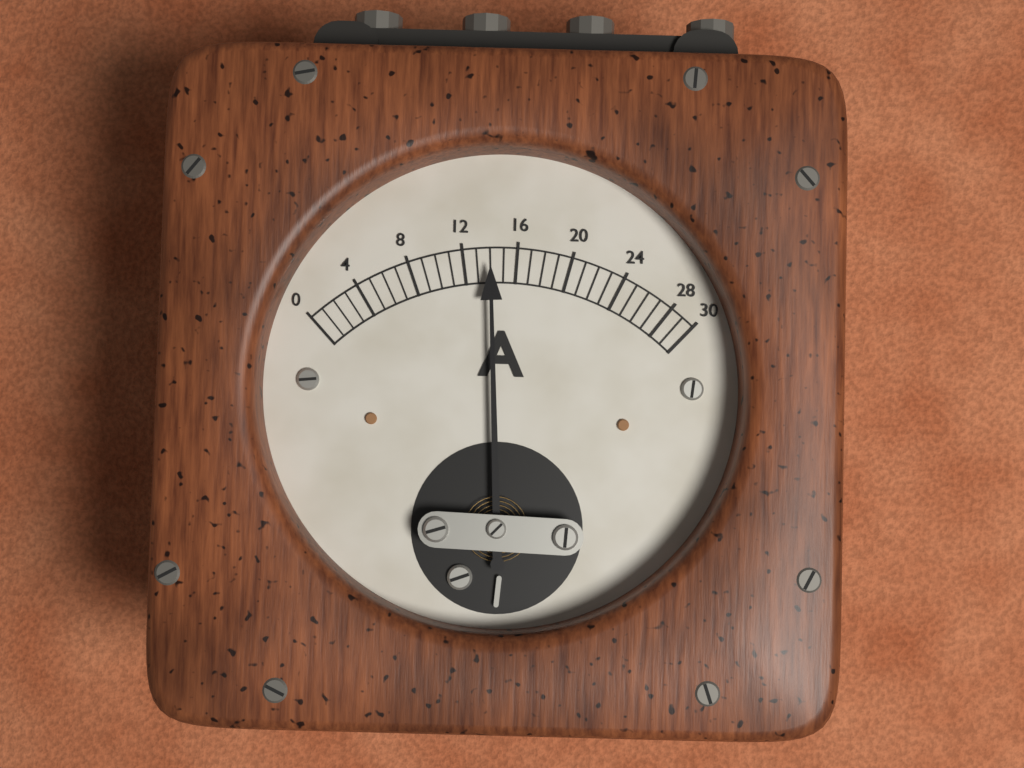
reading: 14 A
